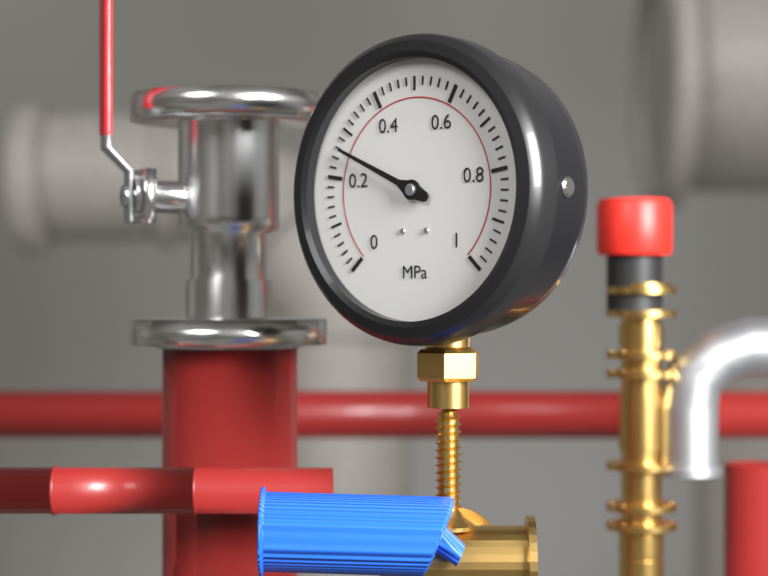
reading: 0.26 MPa
